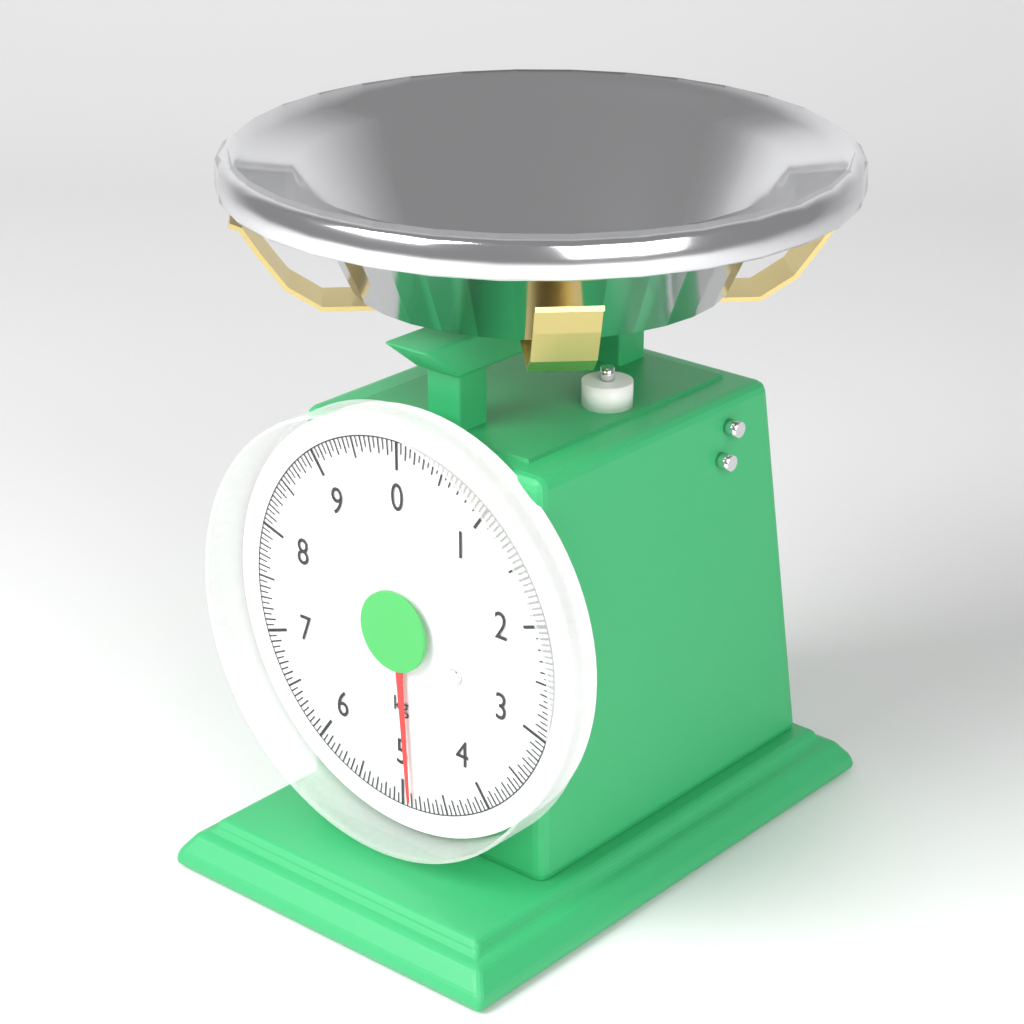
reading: 4.90 kg
